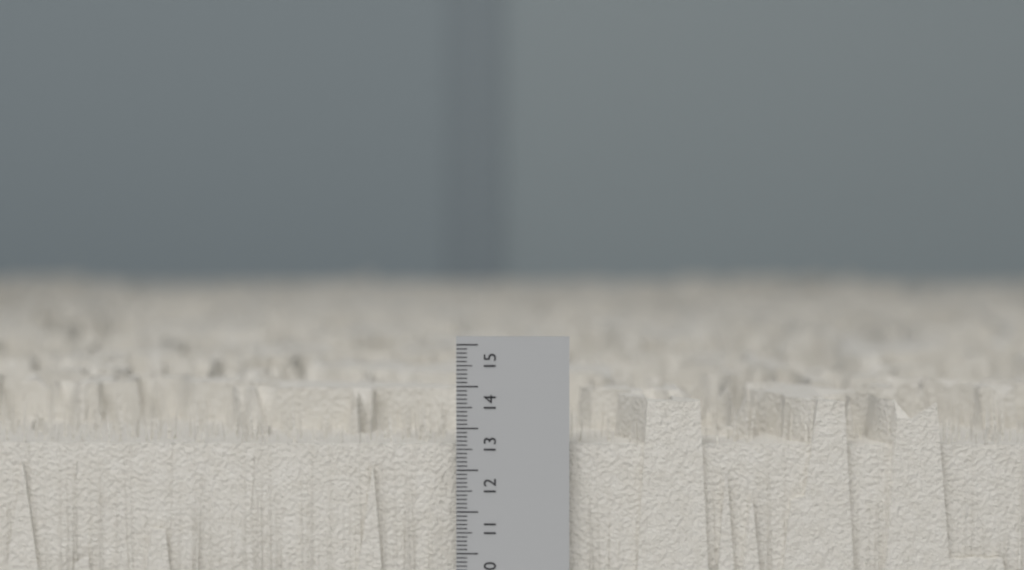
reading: 13.7 cm
